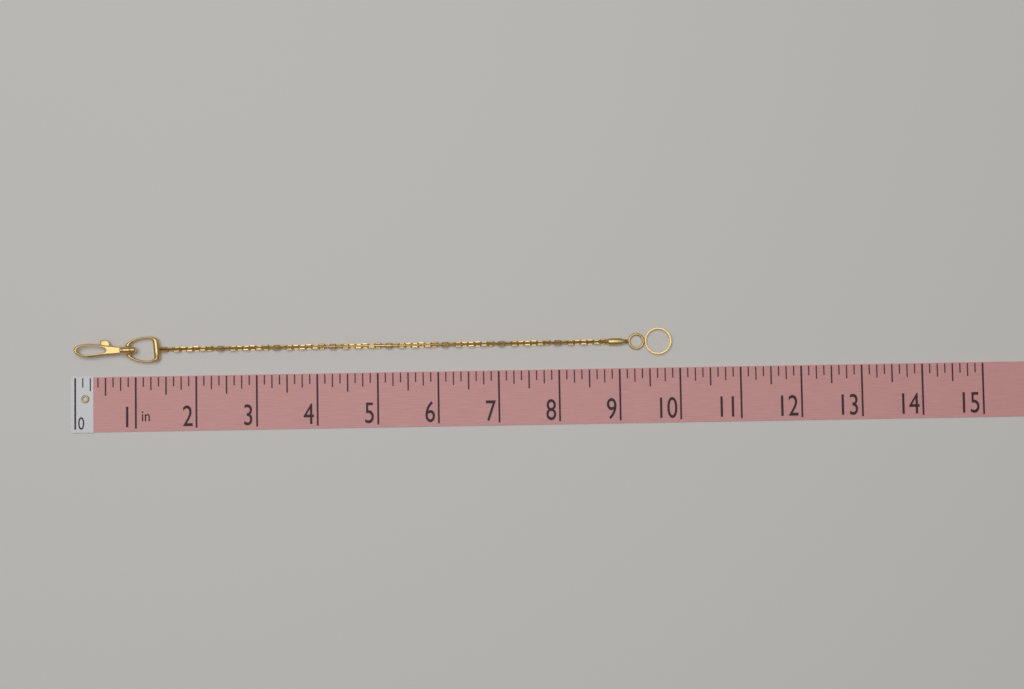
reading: 9.875 in
